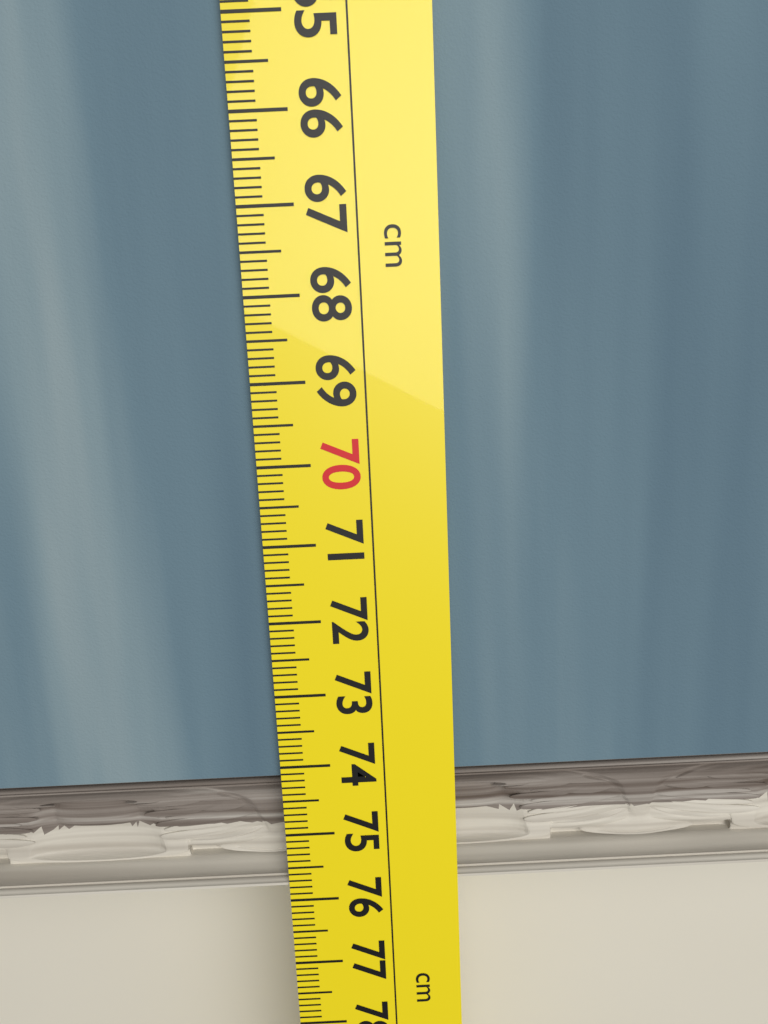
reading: 75.8 cm
